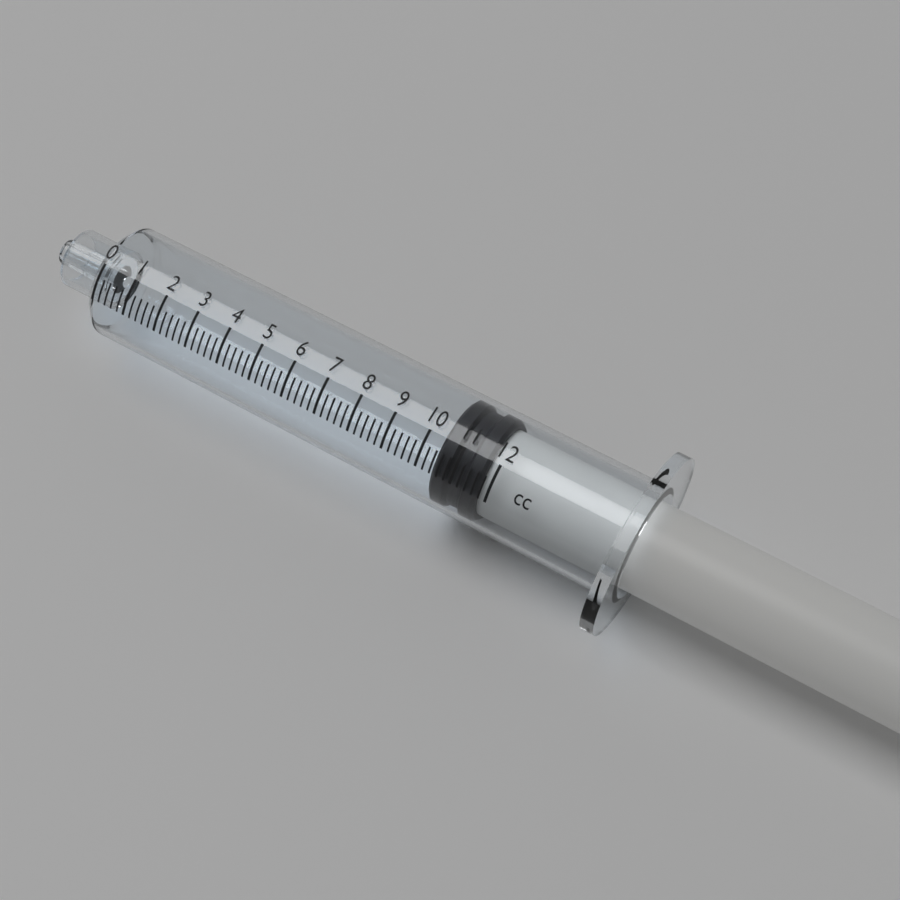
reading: 10.4 cc
